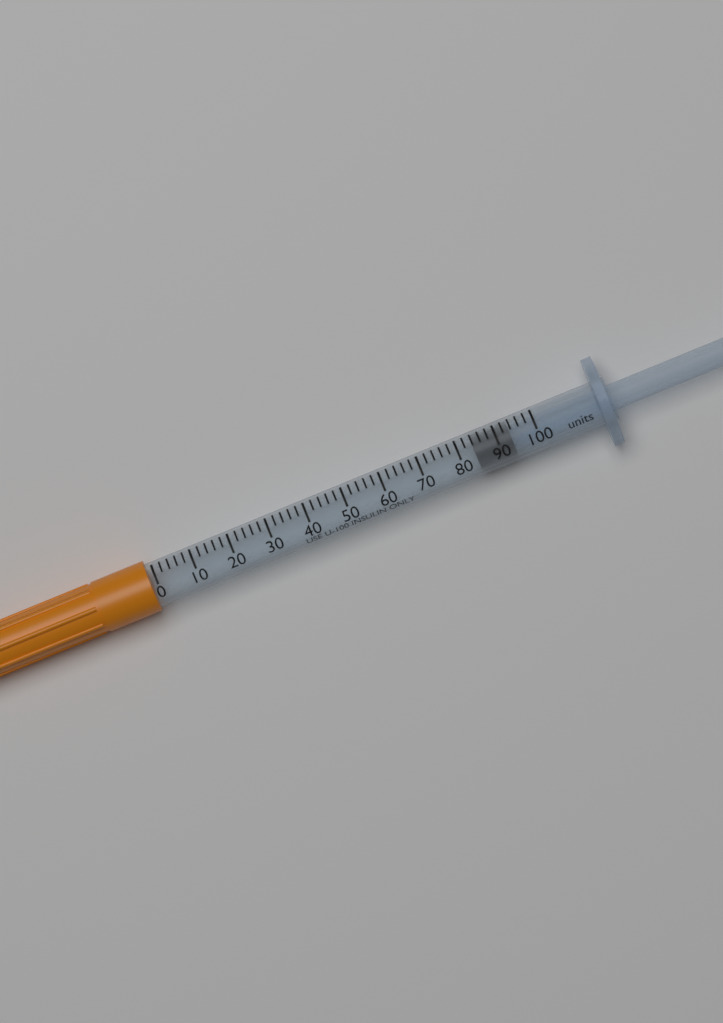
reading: 84 units
